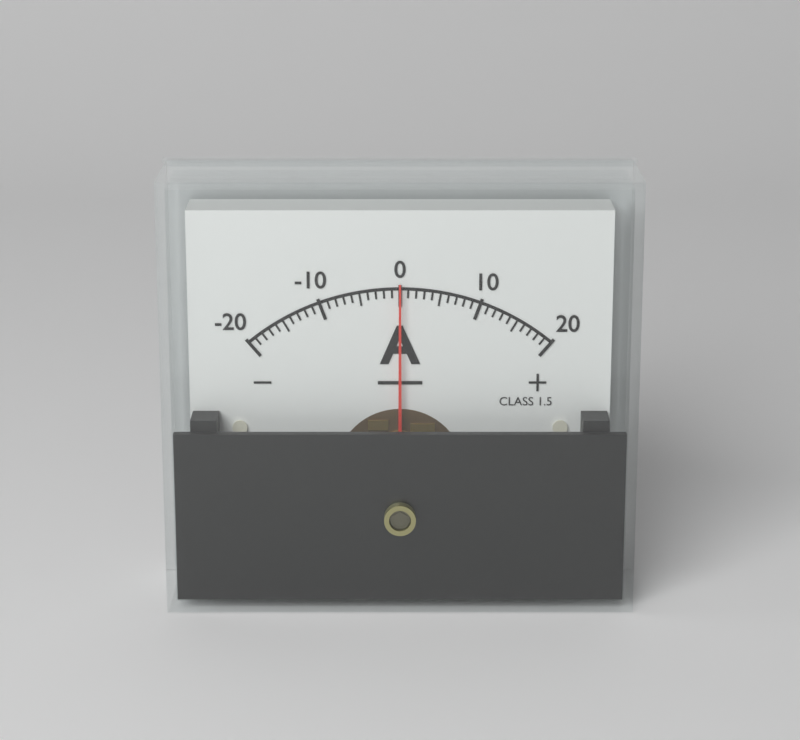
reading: 0 A
